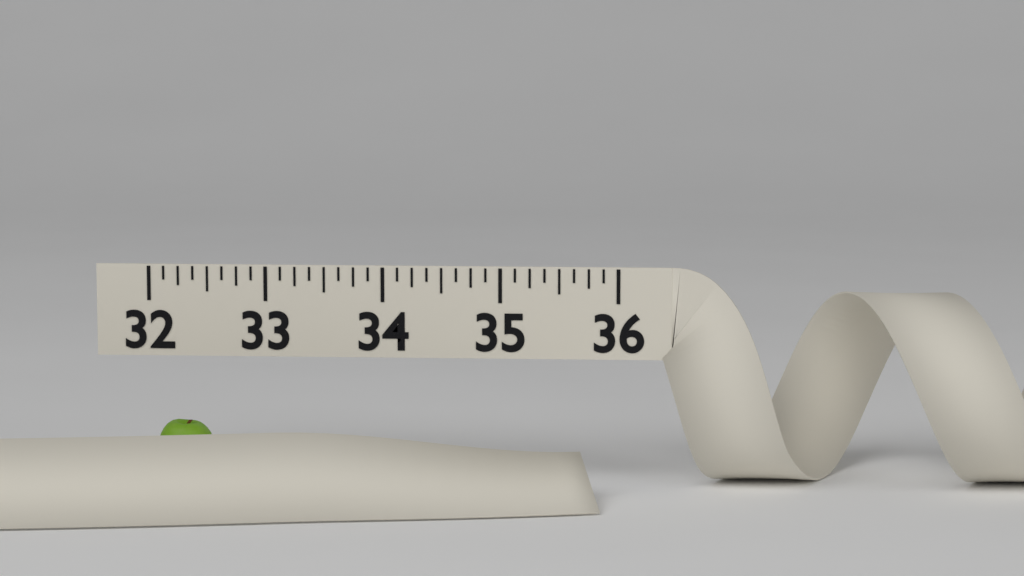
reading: 32.500 (no unit)
